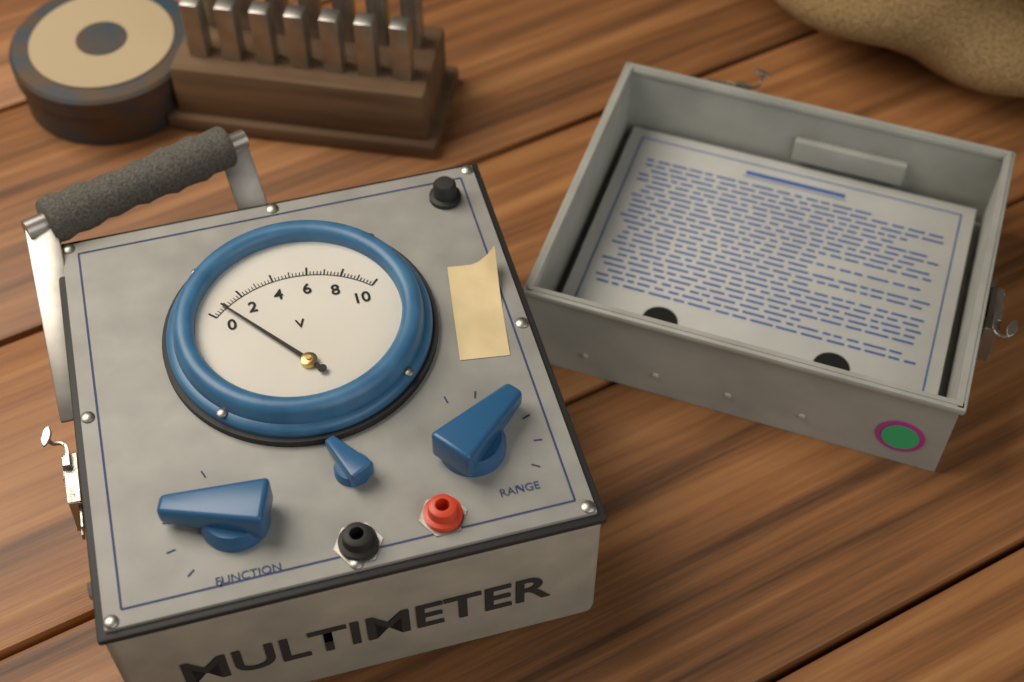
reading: 0.8 V
